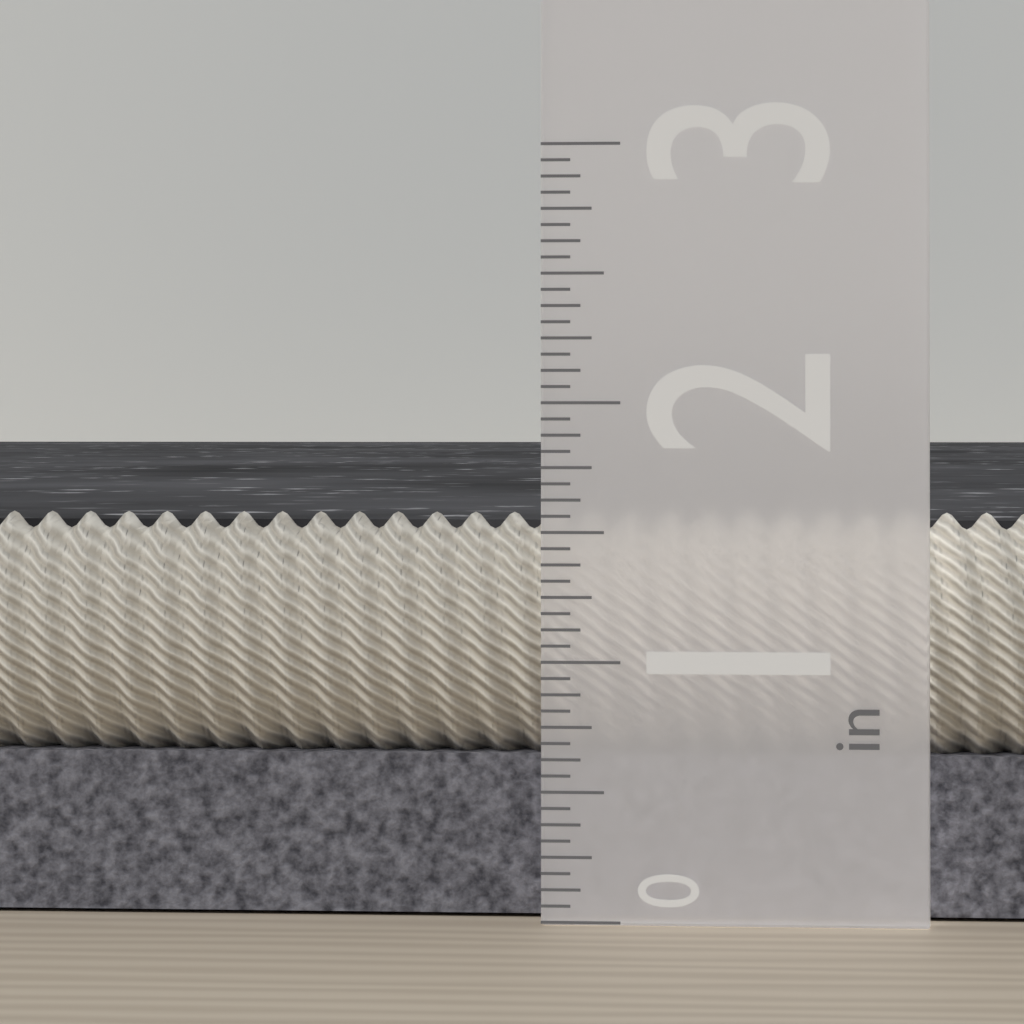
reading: 1.5625 in
